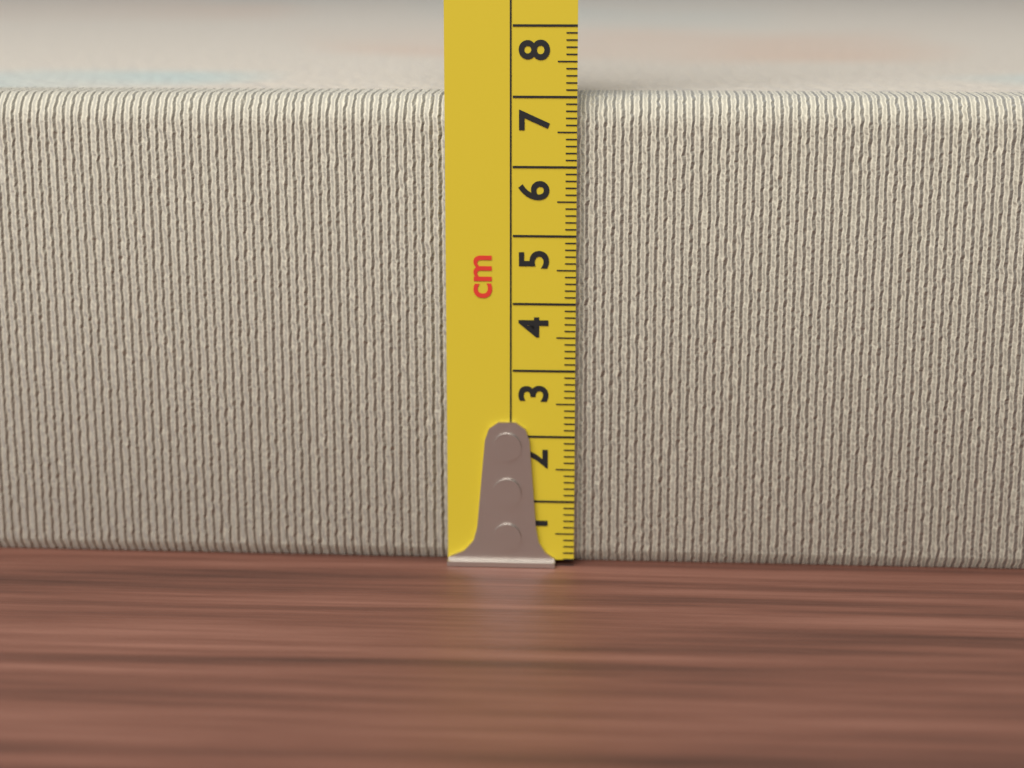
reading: 7.0 cm
